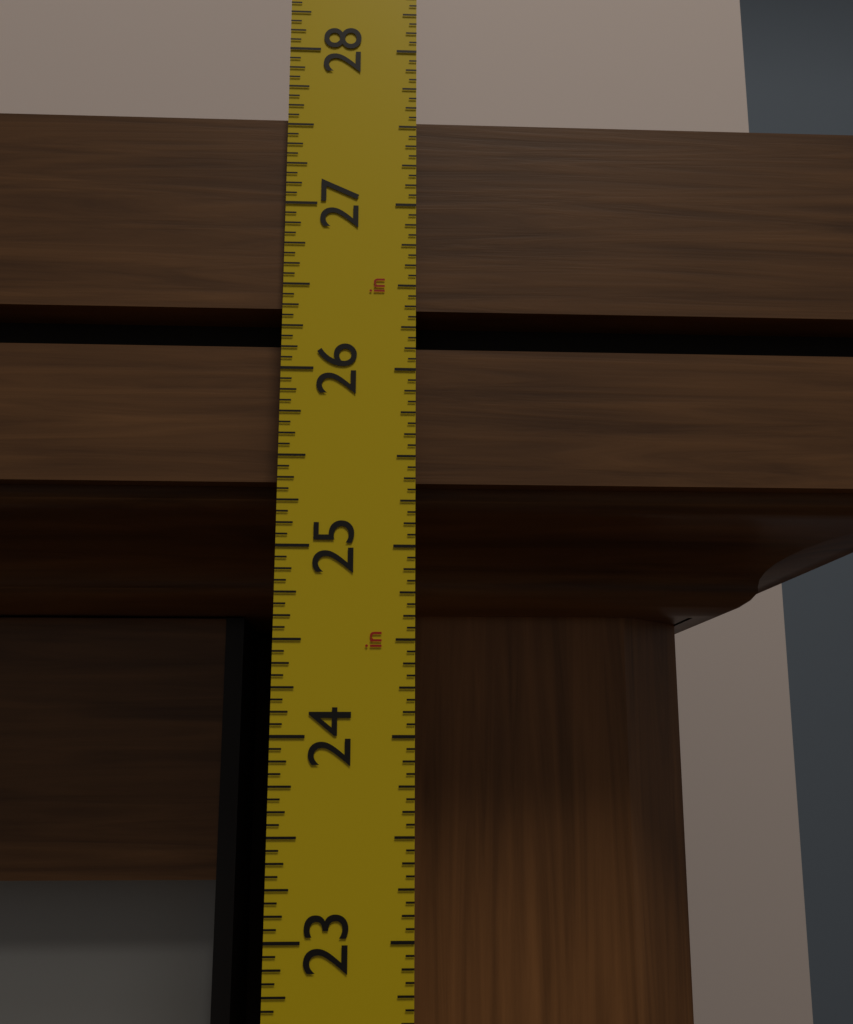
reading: 27.5625 in
